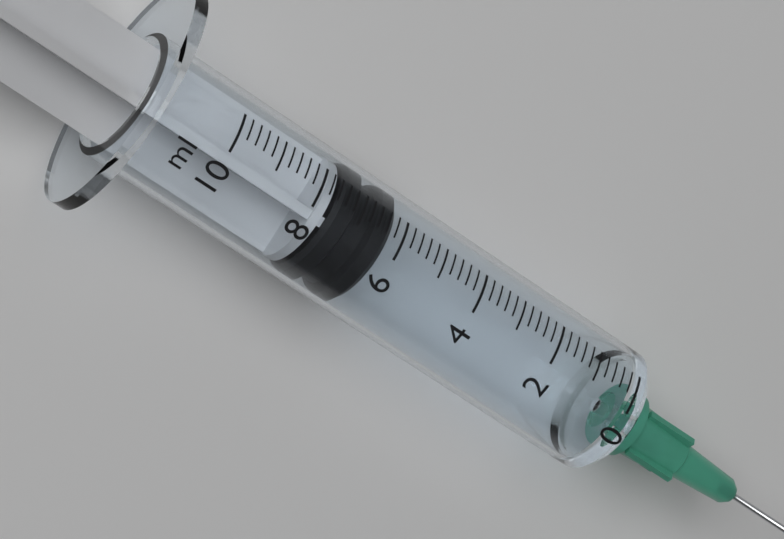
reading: 6.2 ml
